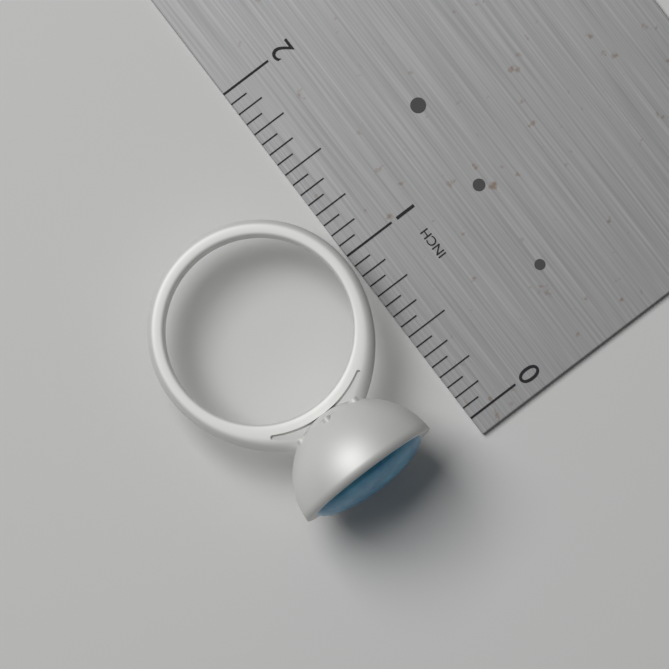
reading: 1.5000 in
